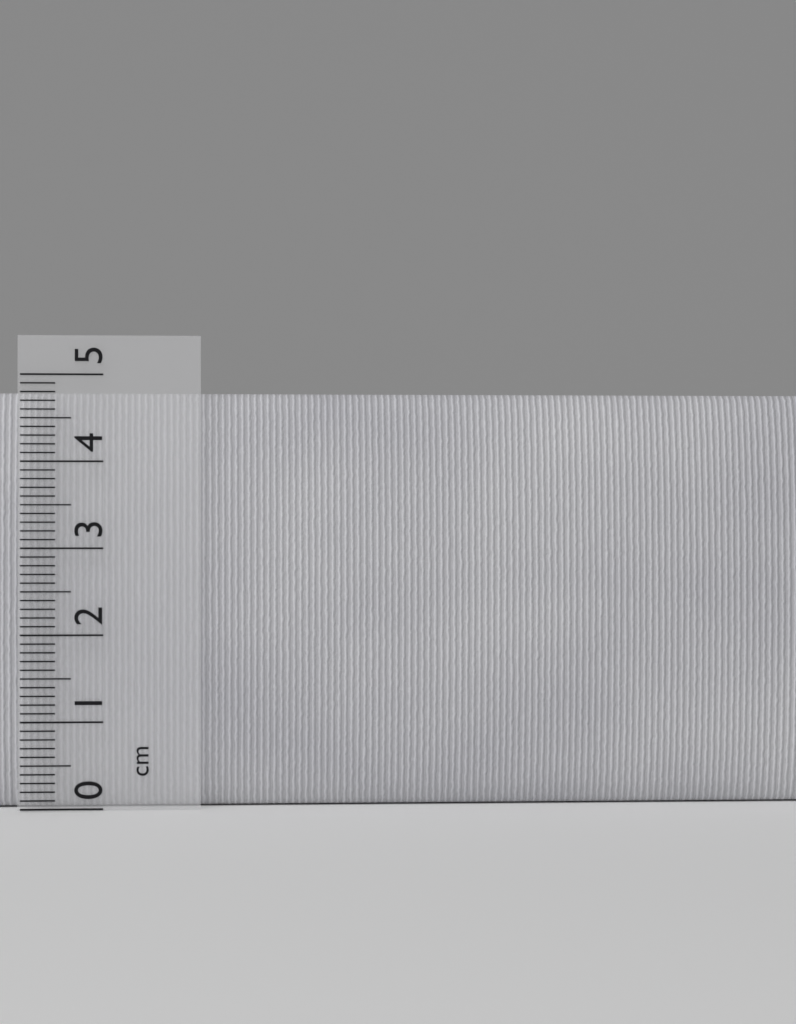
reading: 4.8 cm
